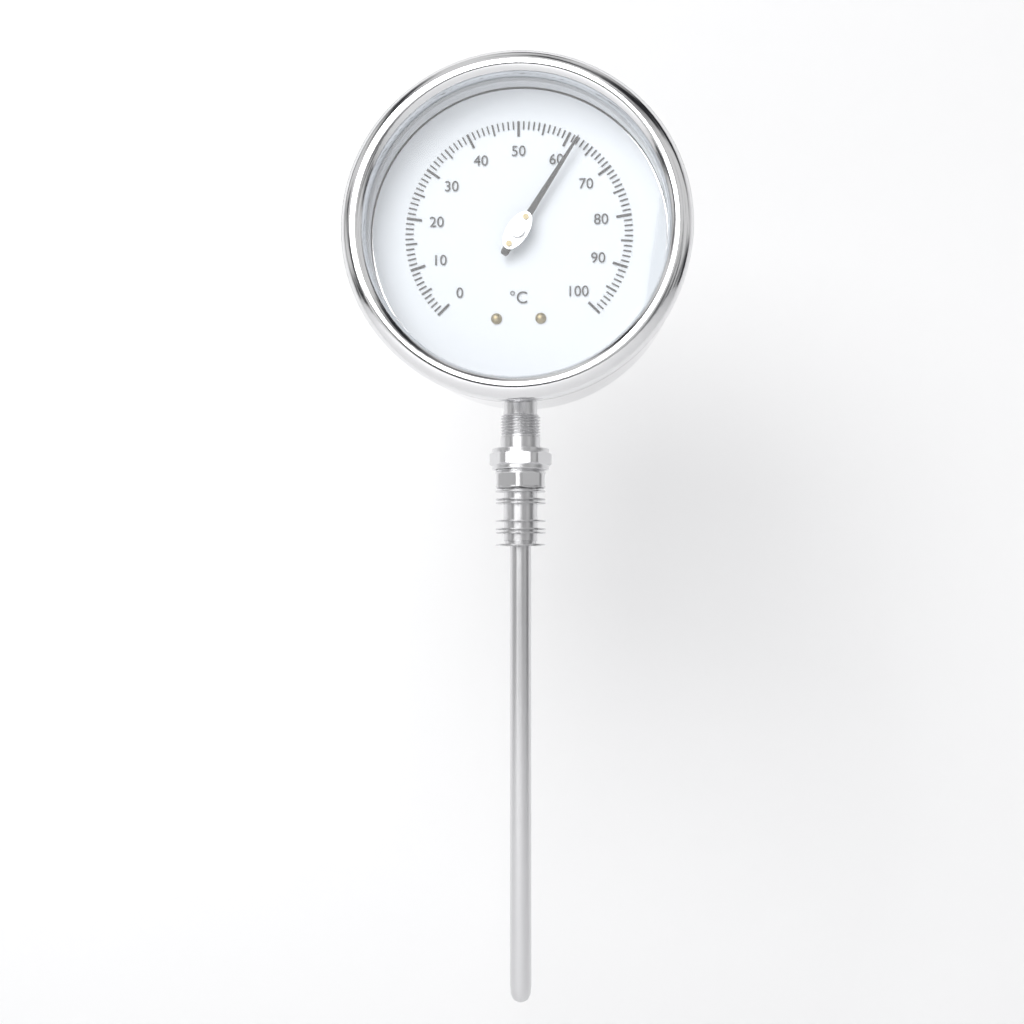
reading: 62 °C
